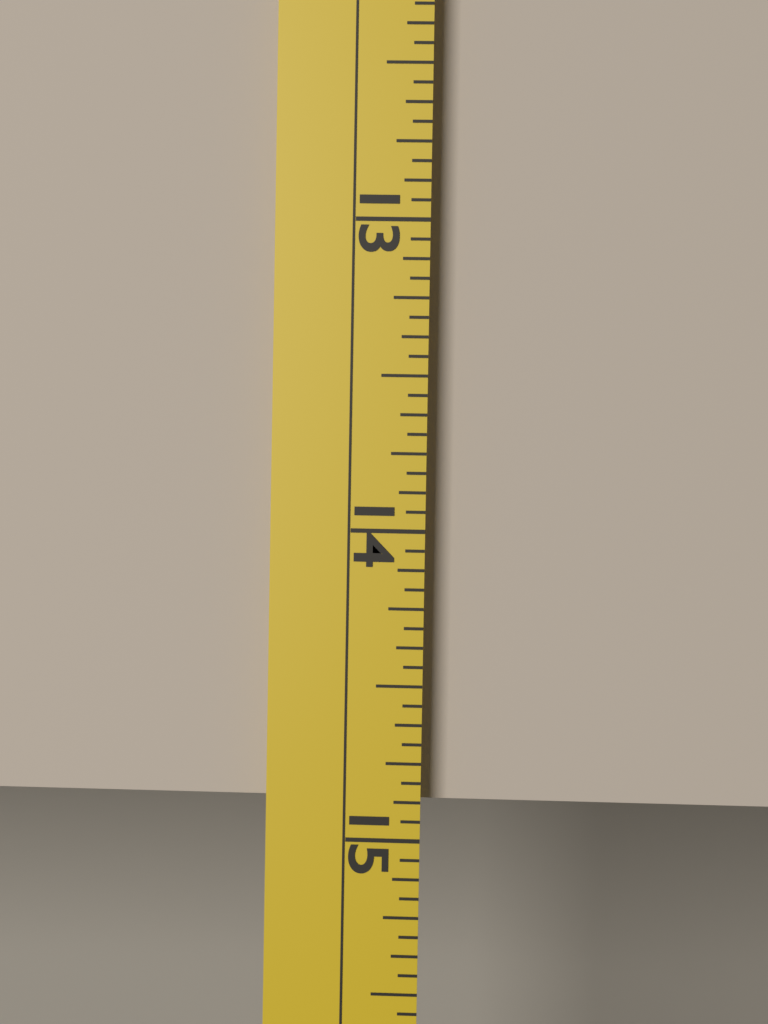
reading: 14.8750 (no unit)
